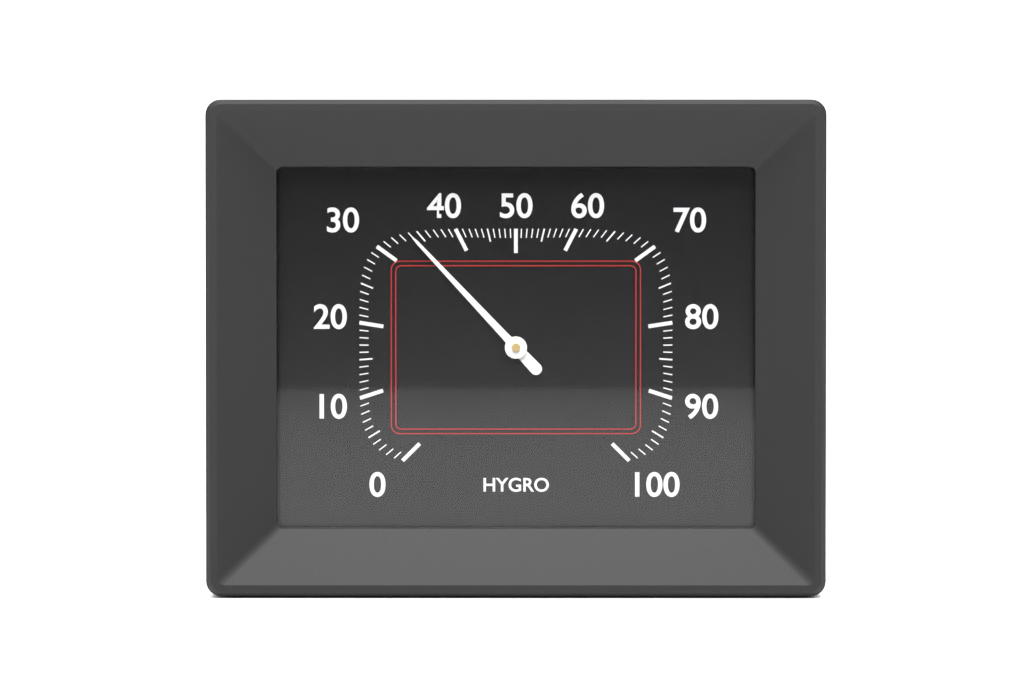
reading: 34 %
